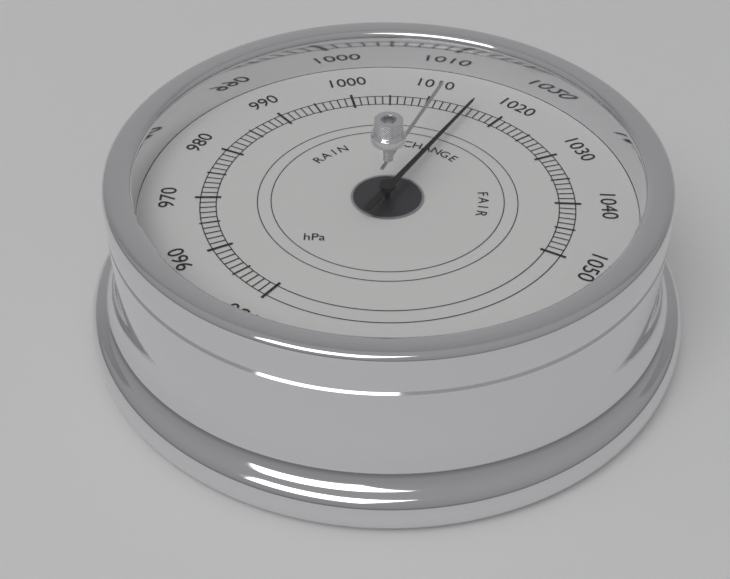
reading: 1016 hPa
